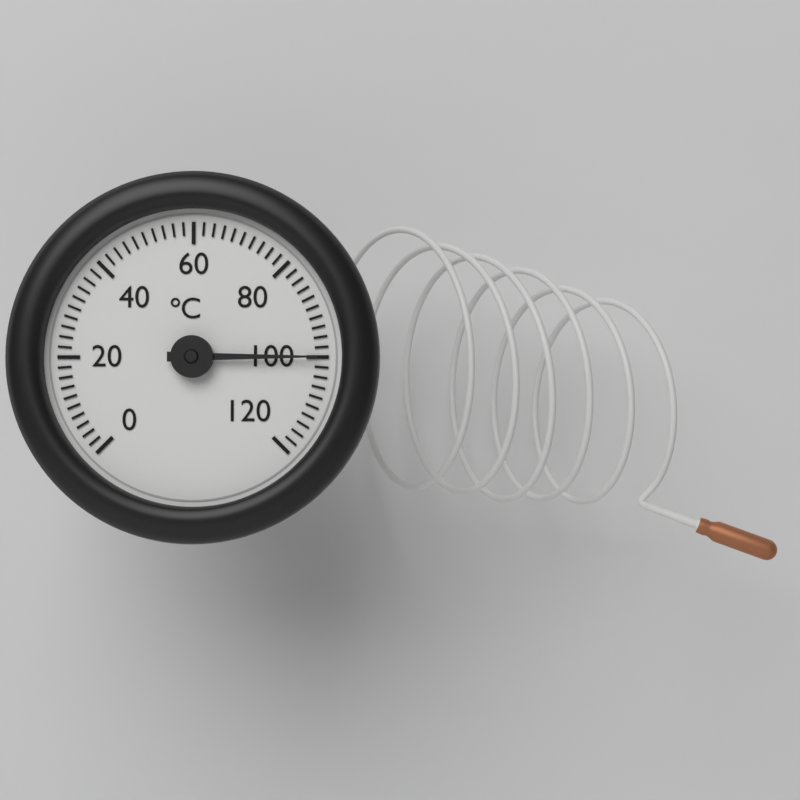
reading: 100 °C
